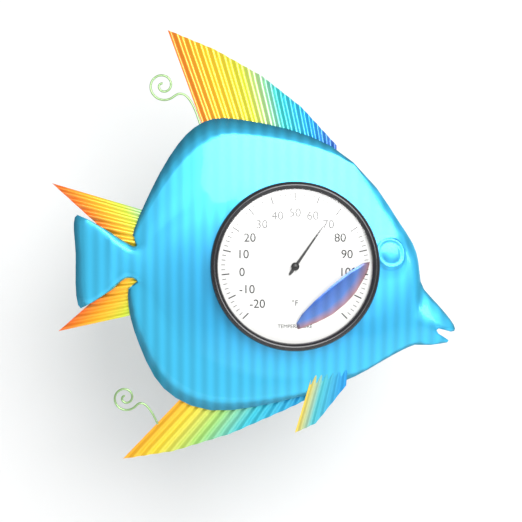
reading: 68 °F
